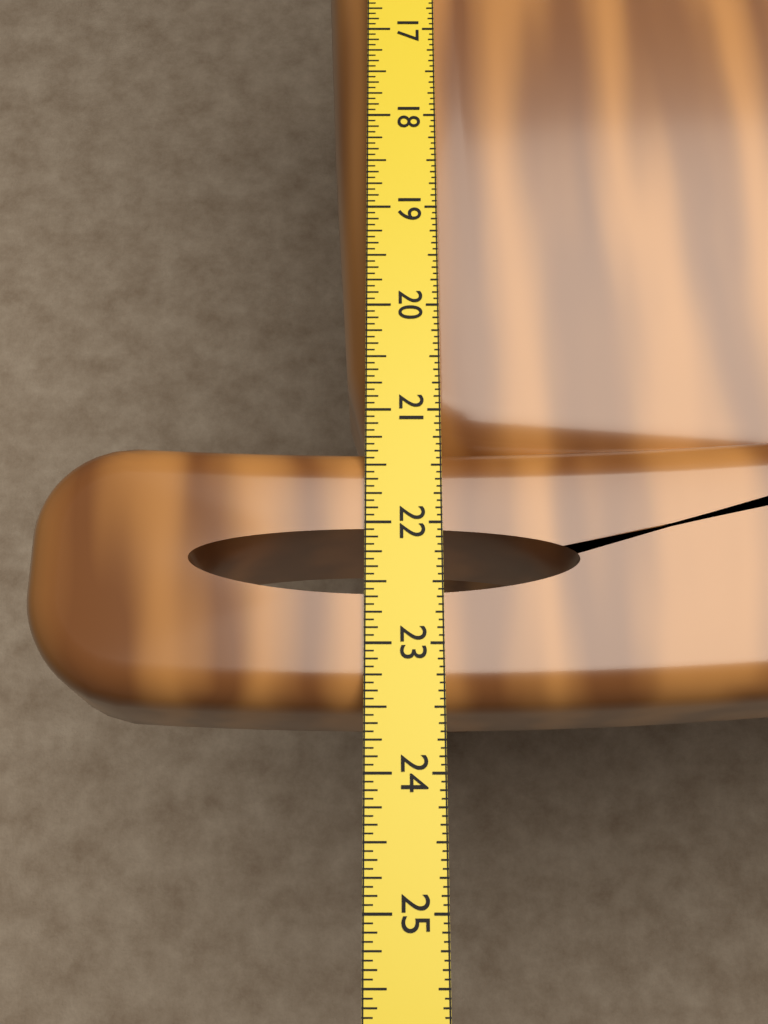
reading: 23.5000 in
